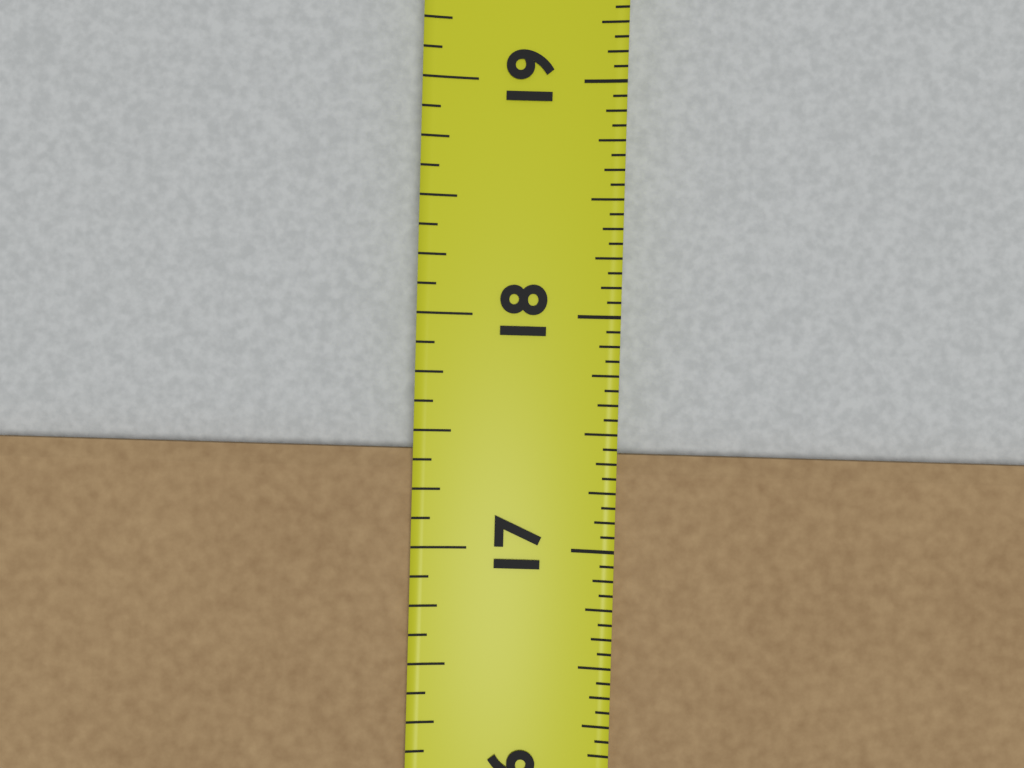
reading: 17.4375 in
